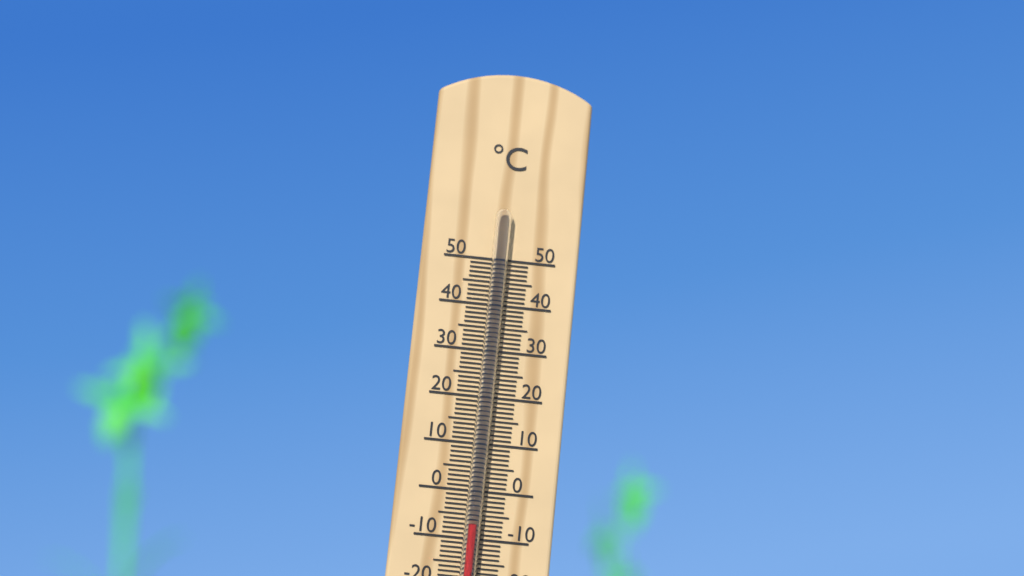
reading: -7 °C
